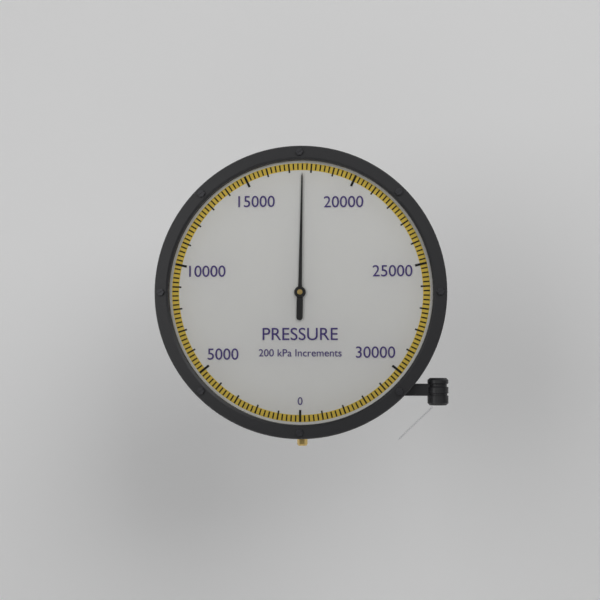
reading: 17600 kPa
